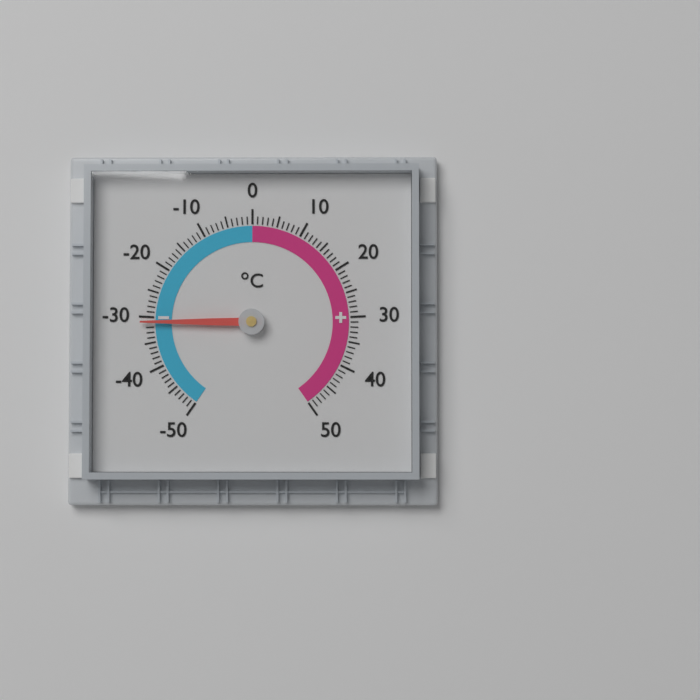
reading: -31 °C
